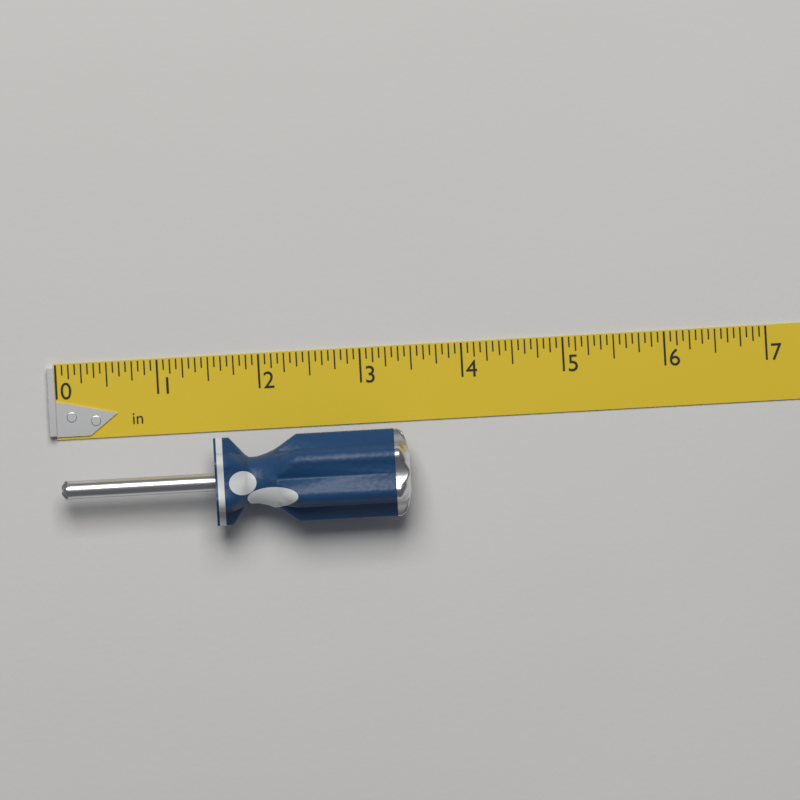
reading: 3.4375 in
